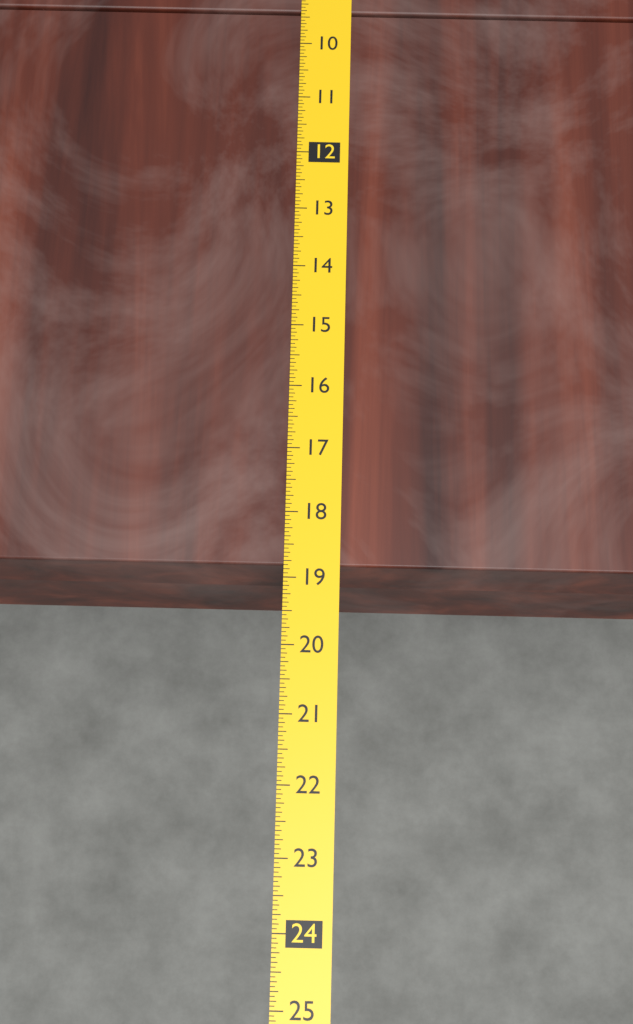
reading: 18.8125 (no unit)
